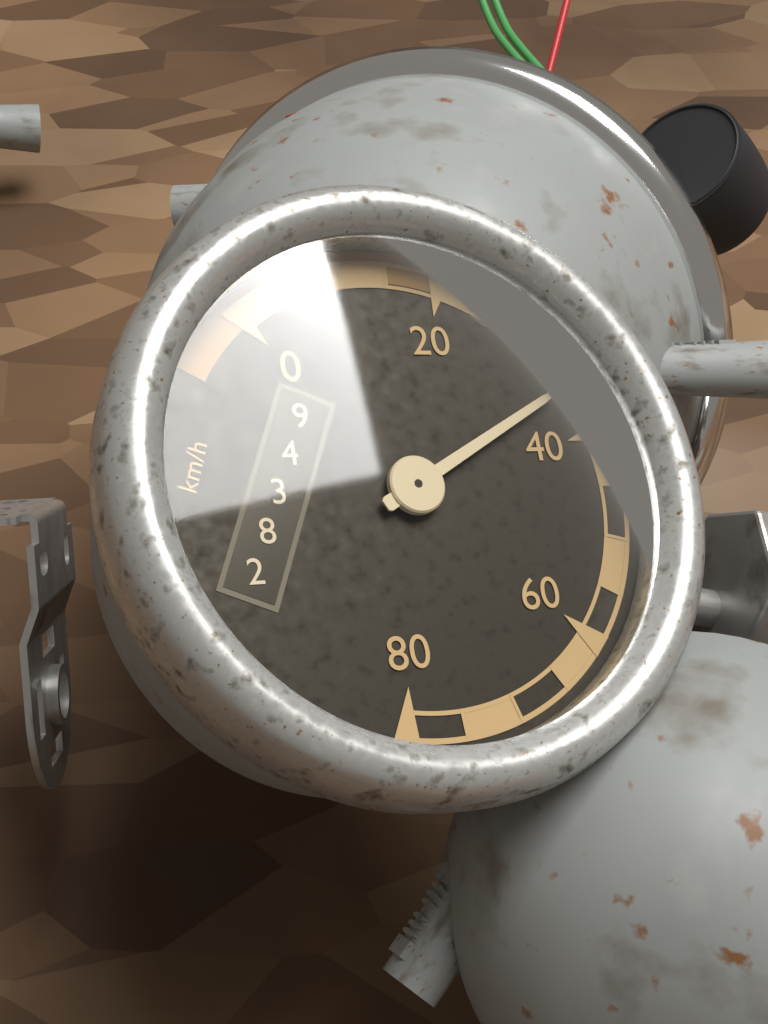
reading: 35 km/h
